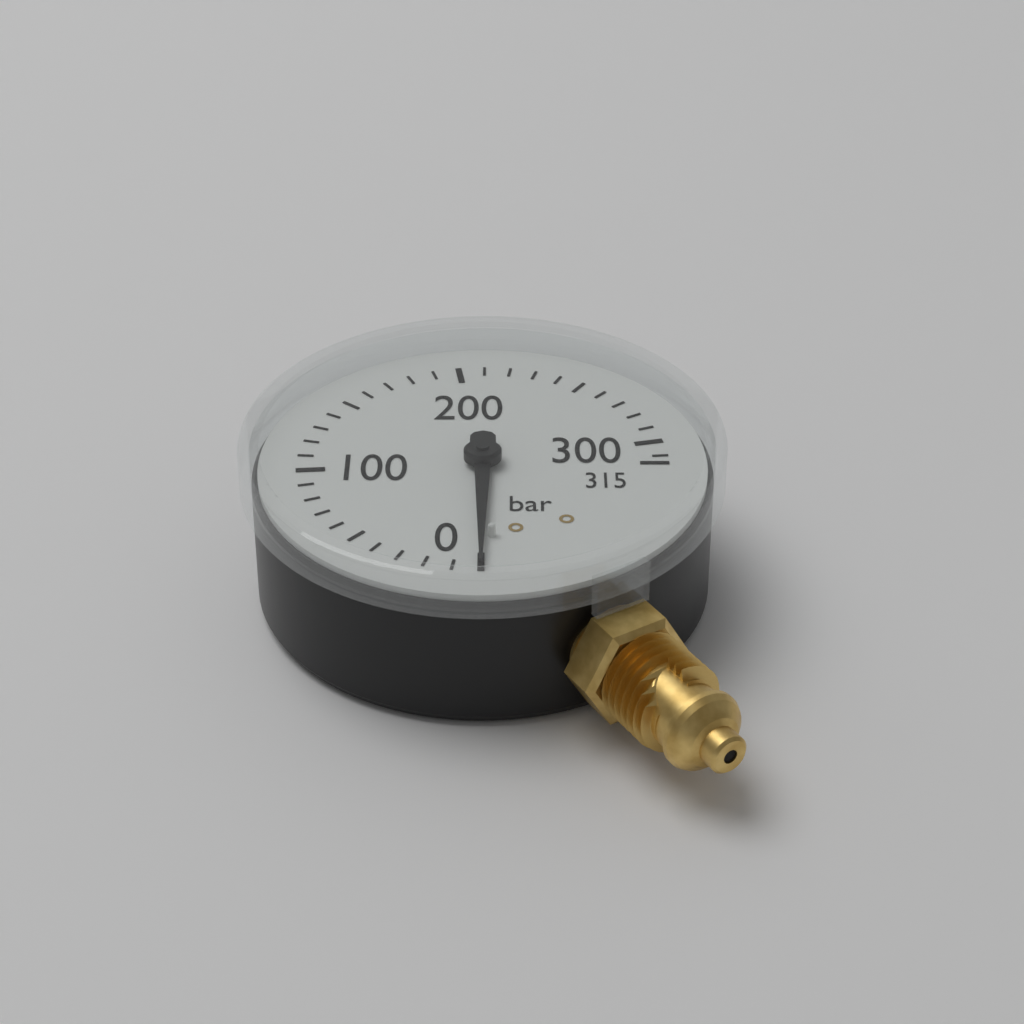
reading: 0 bar
